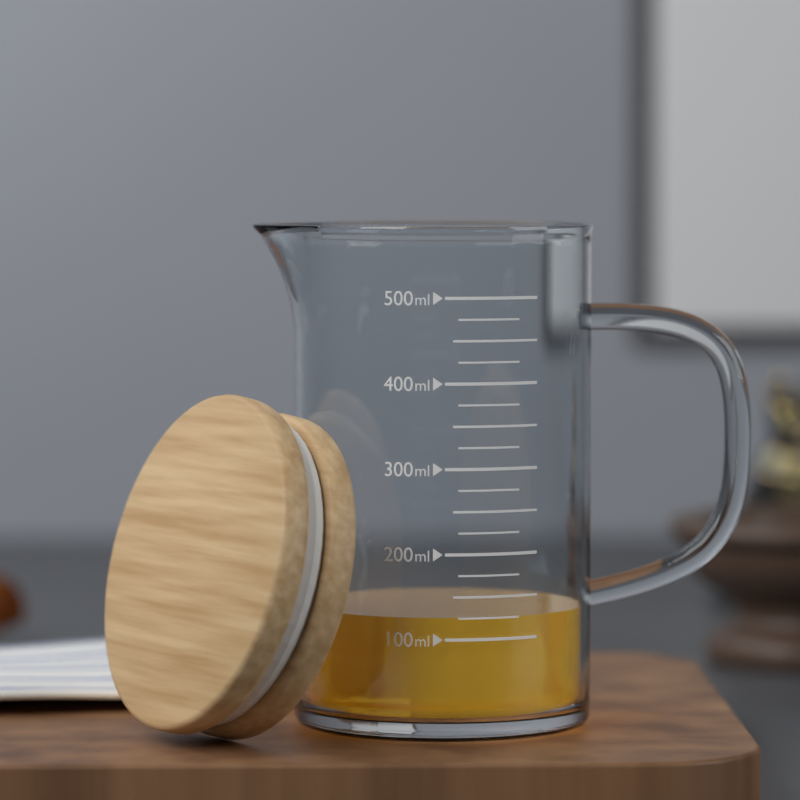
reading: 125 ml
